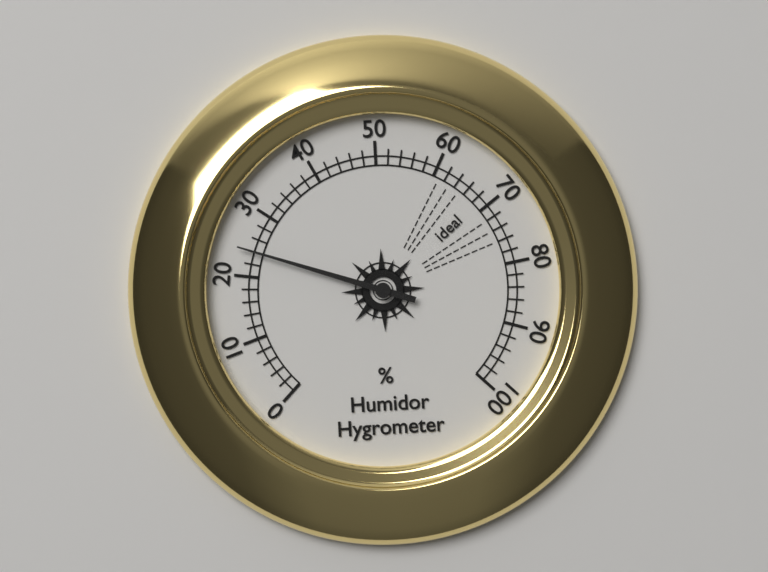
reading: 24 %
